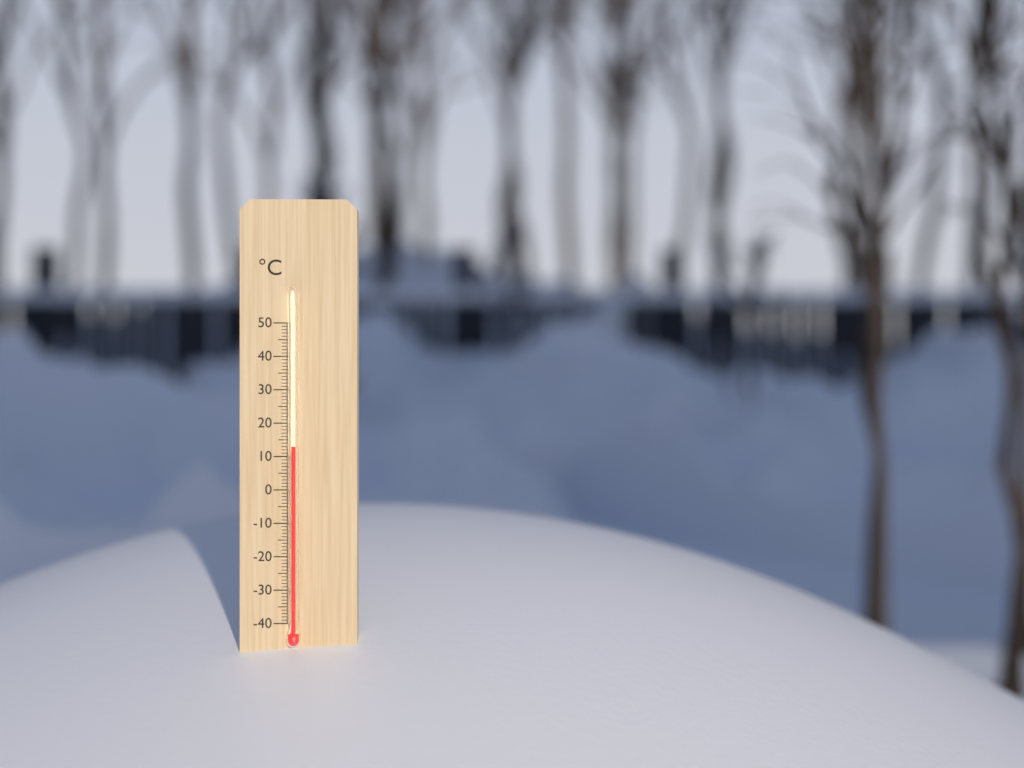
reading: 13 °C
